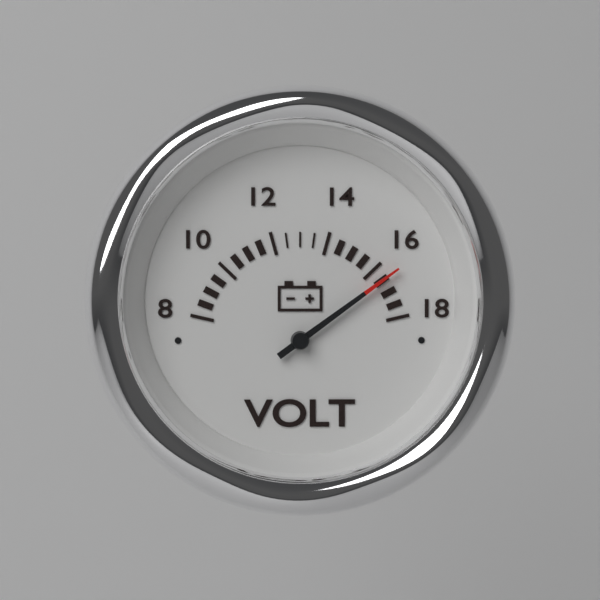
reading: 16.5 V
